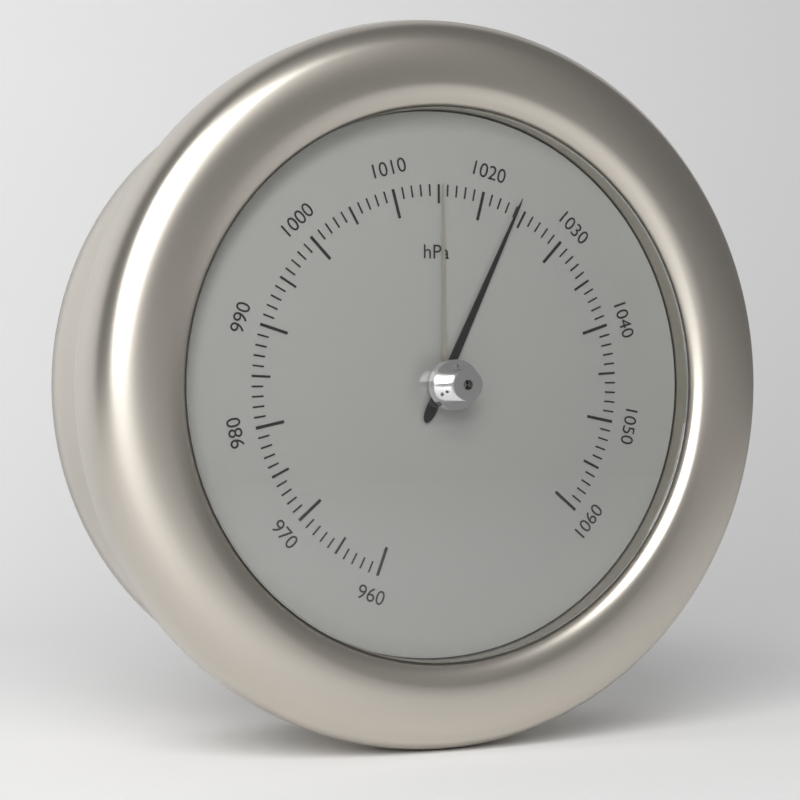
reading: 1024 hPa
